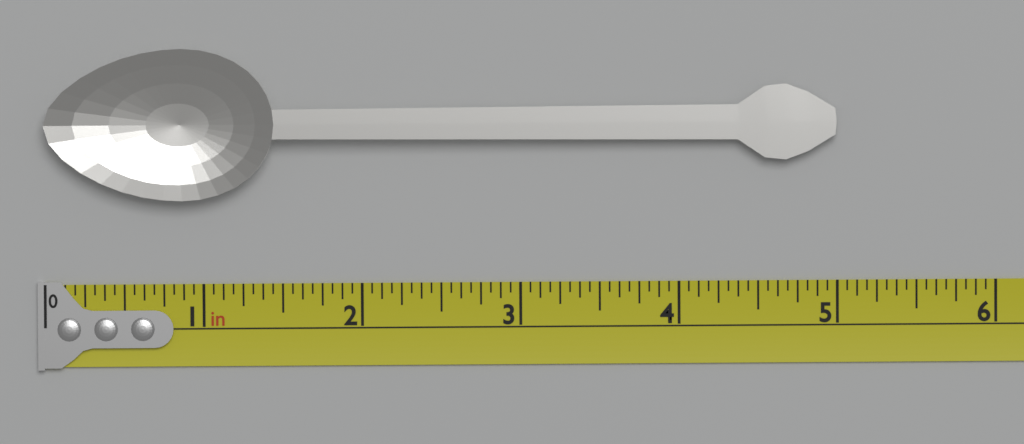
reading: 5.0000 in
